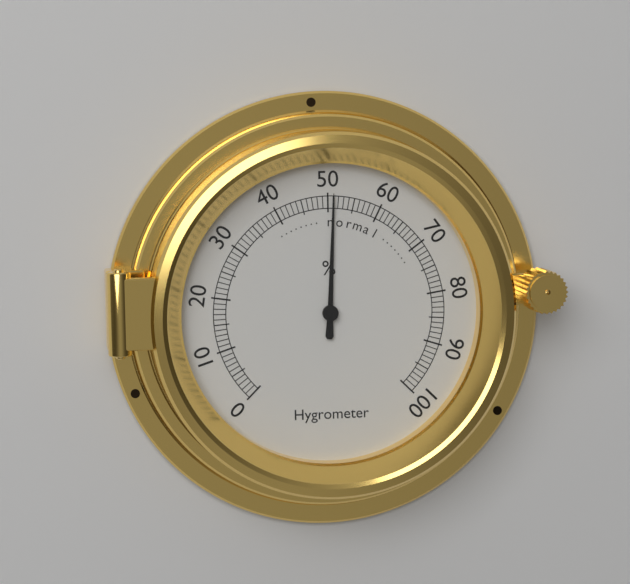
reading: 51 %
